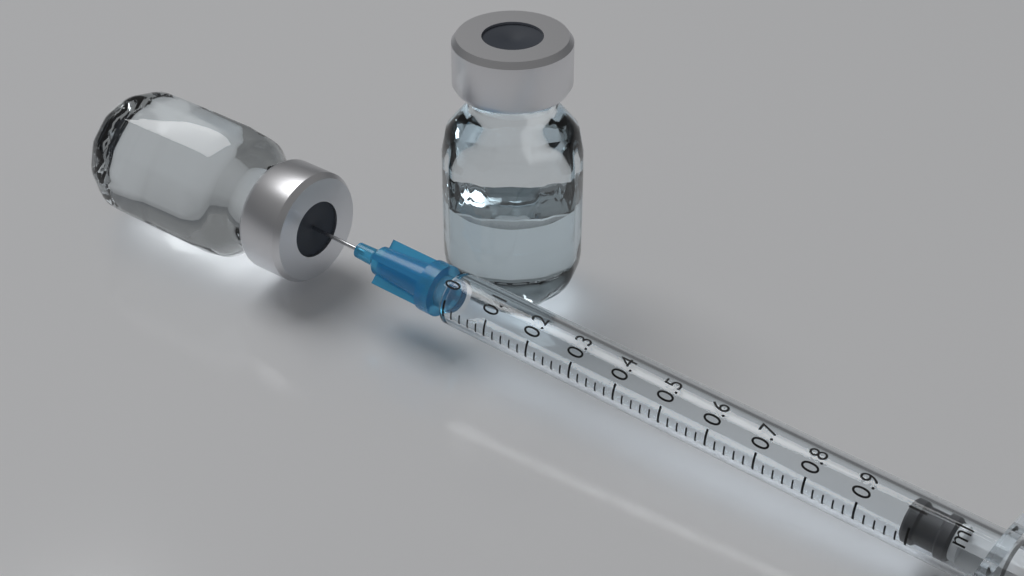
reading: 0.98 ml
